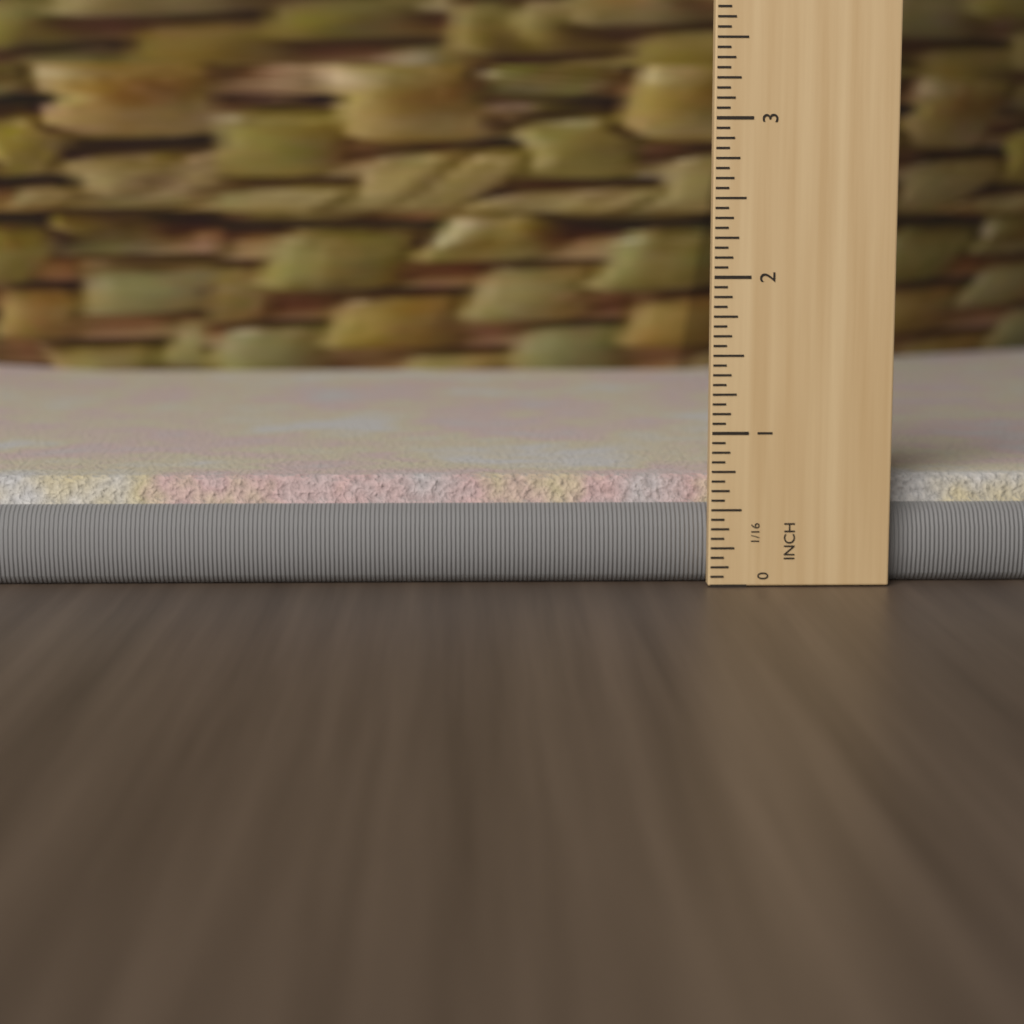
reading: 0.6875 in
